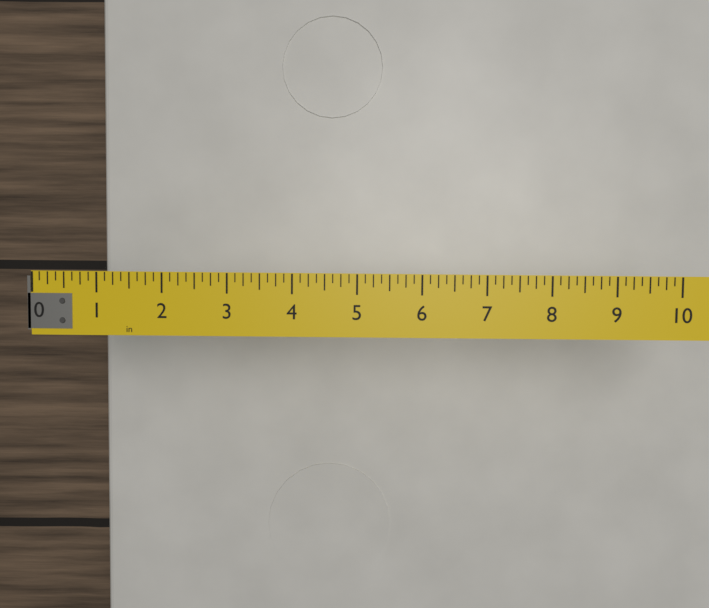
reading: 1.000 in
